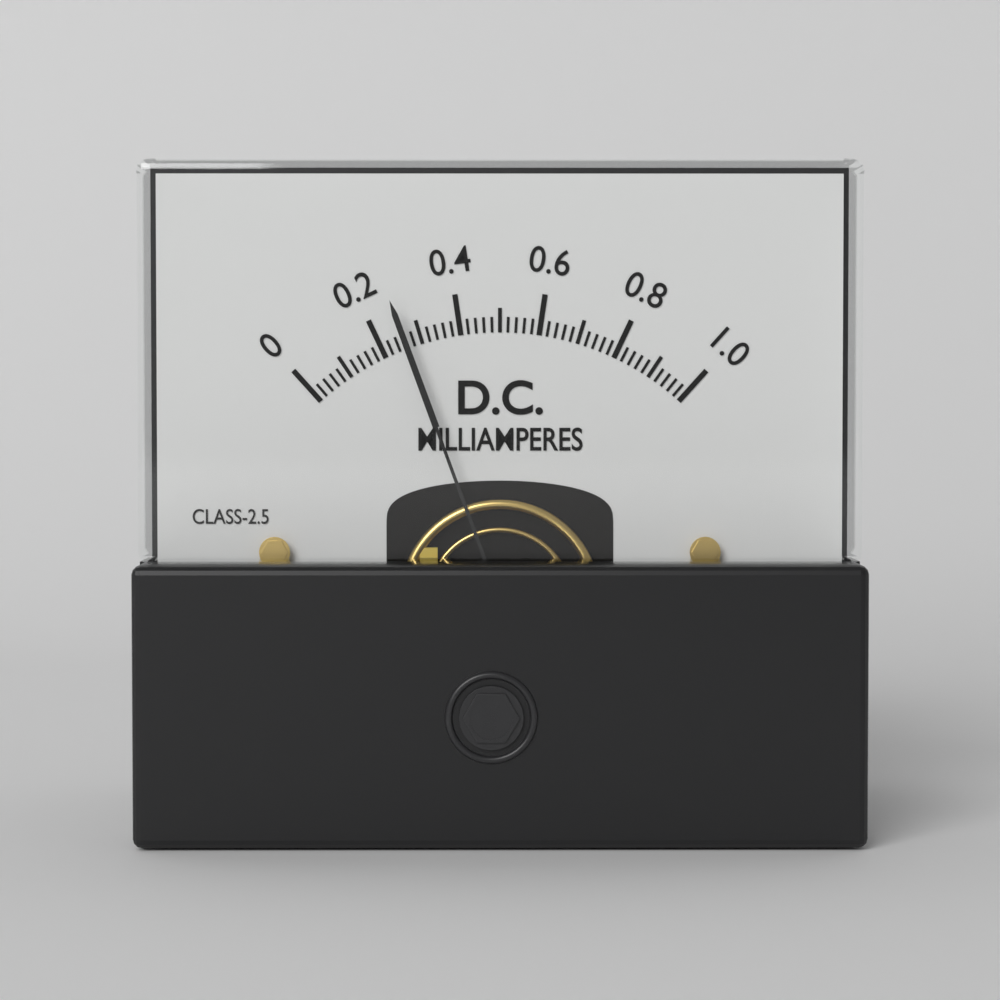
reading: 0.26 mA
